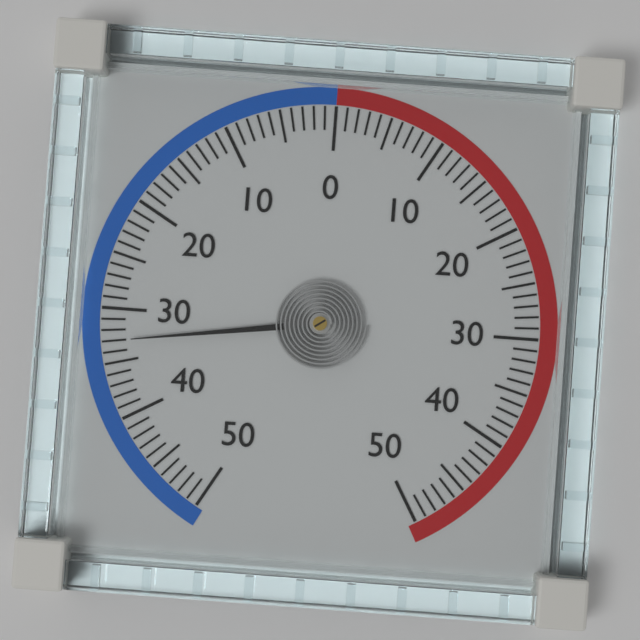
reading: -33 (no unit)
